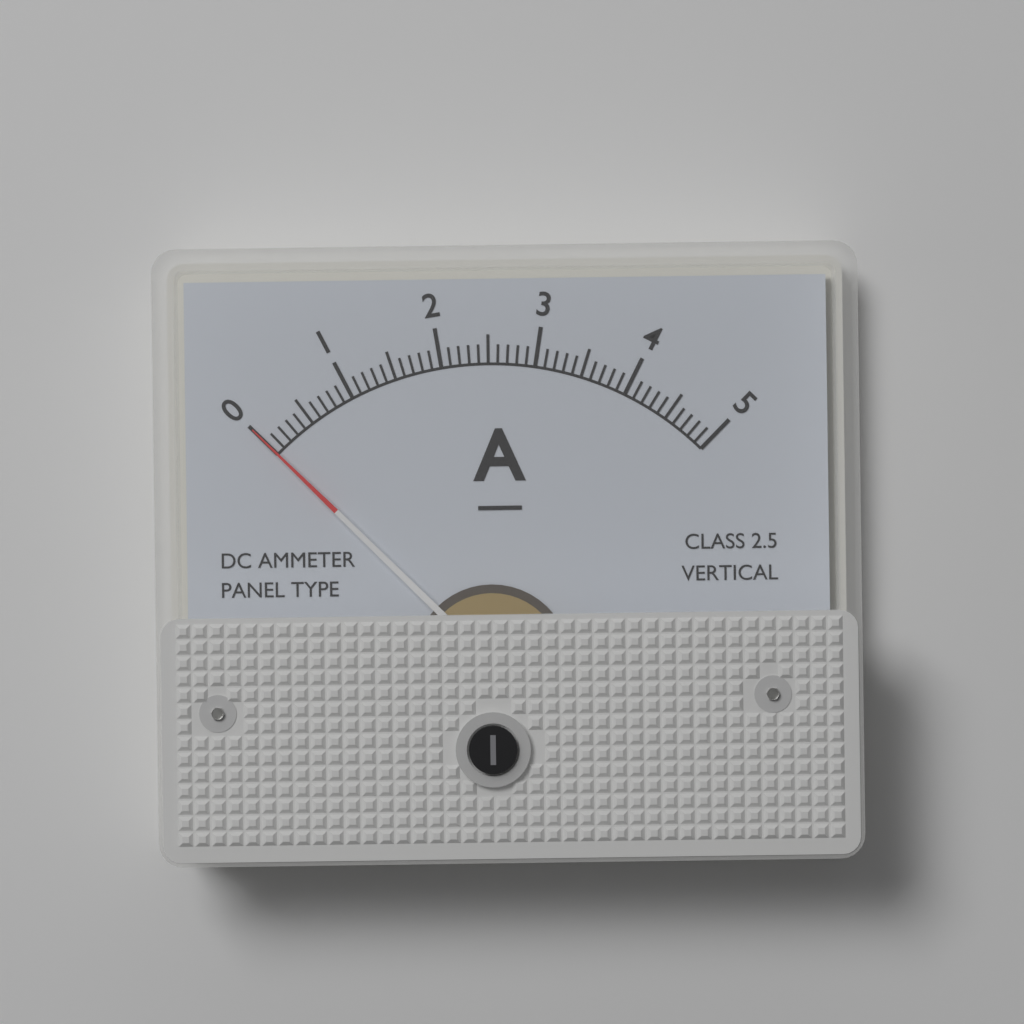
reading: 0.0 A
